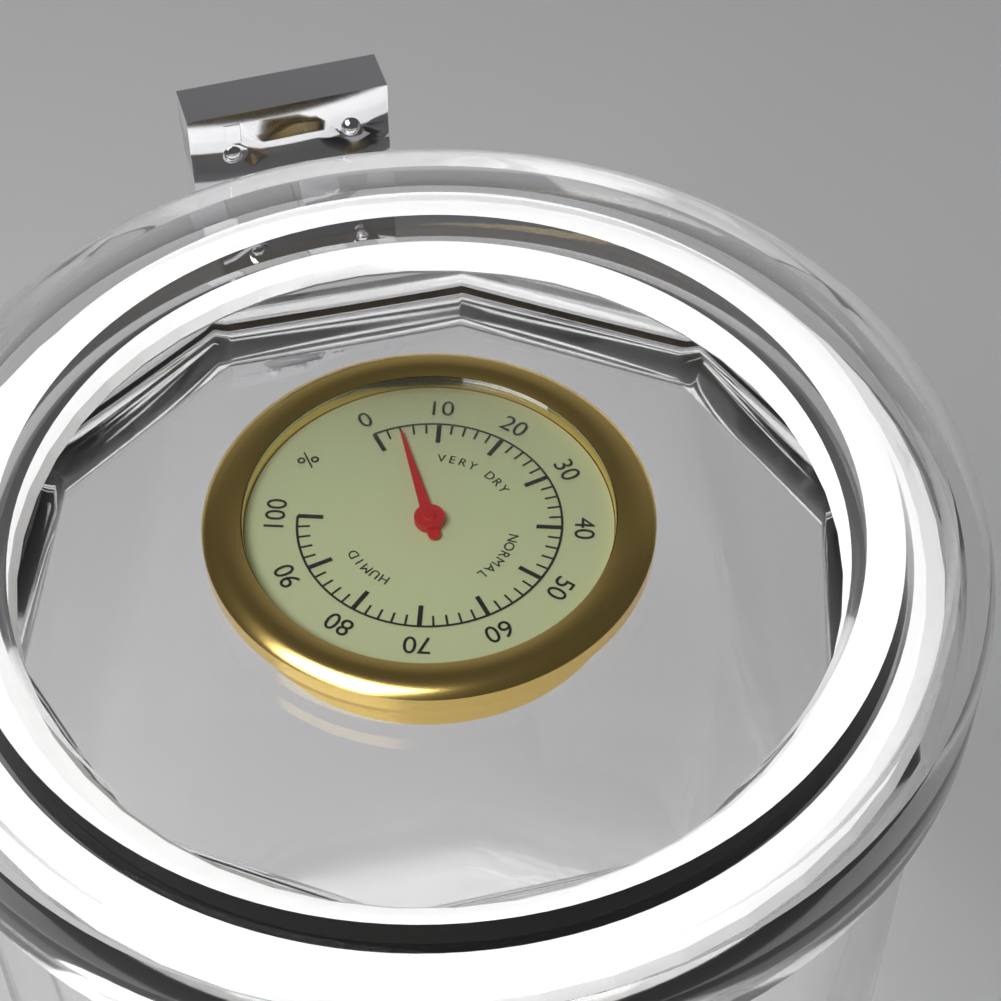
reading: 4 %
